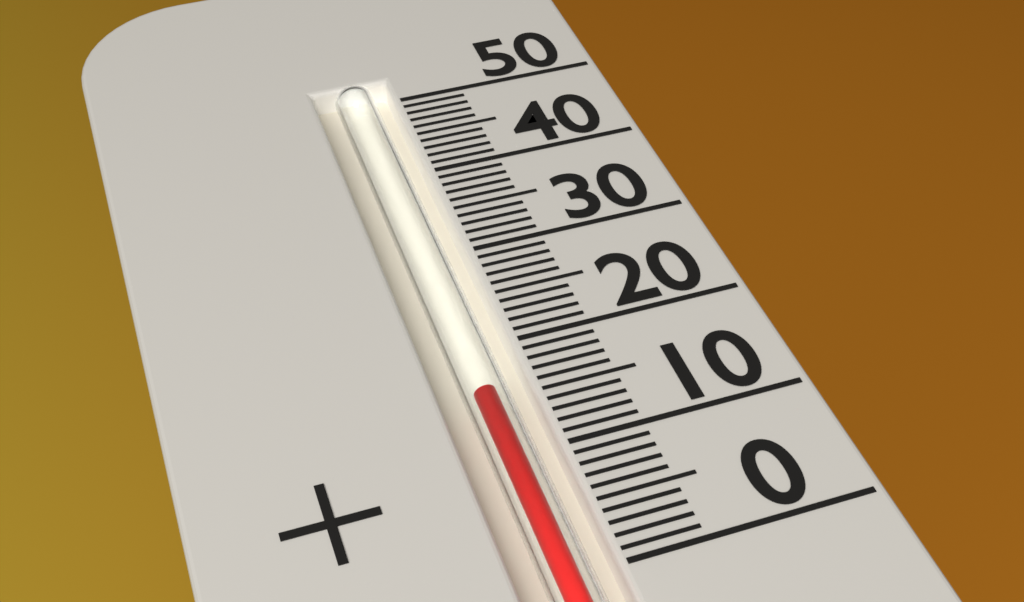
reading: 16 (no unit)
